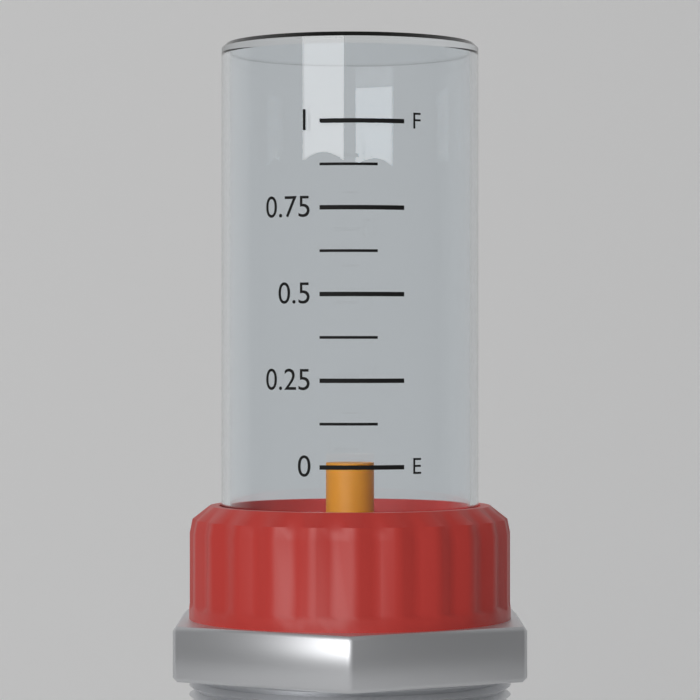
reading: 0.000 (no unit)
